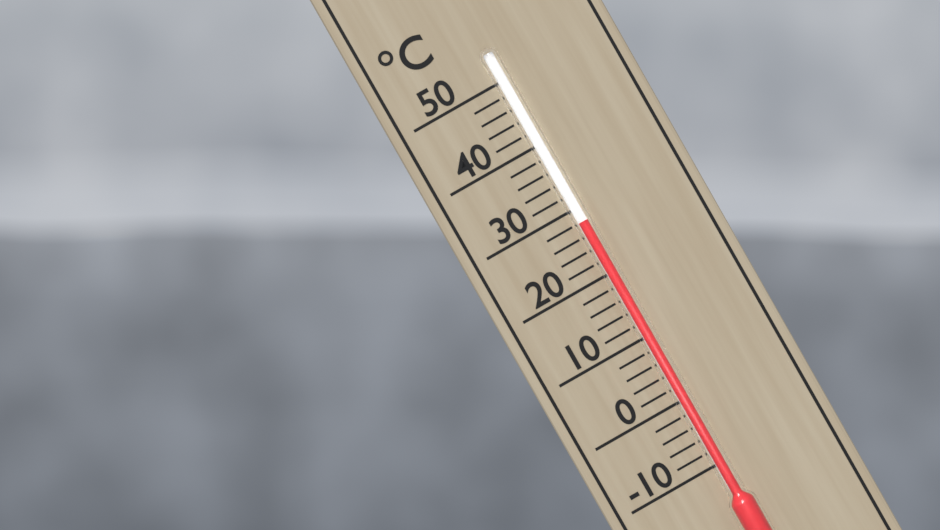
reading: 28 °C
